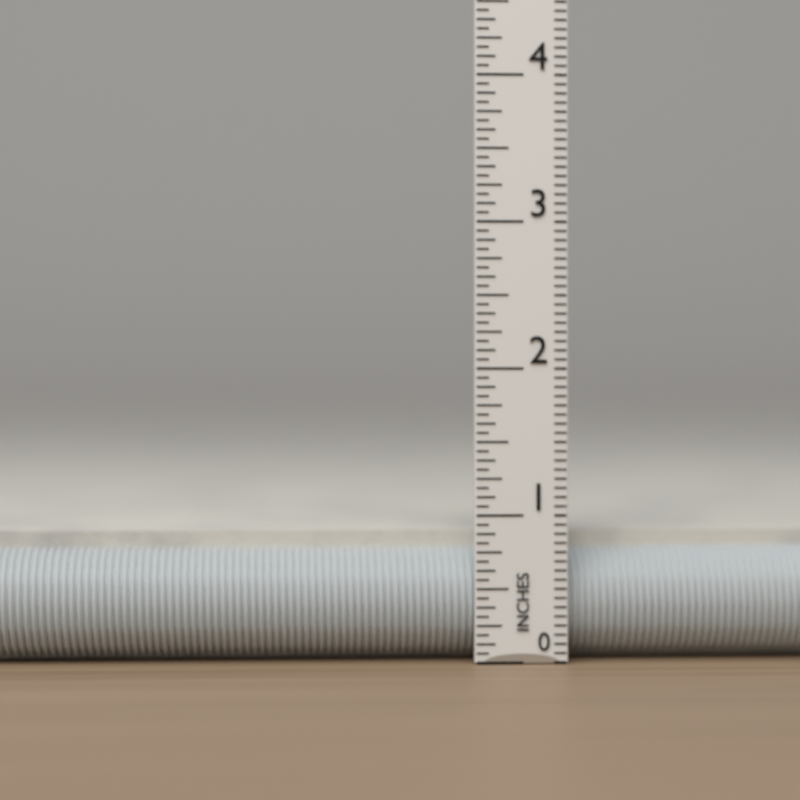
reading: 0.8750 in
